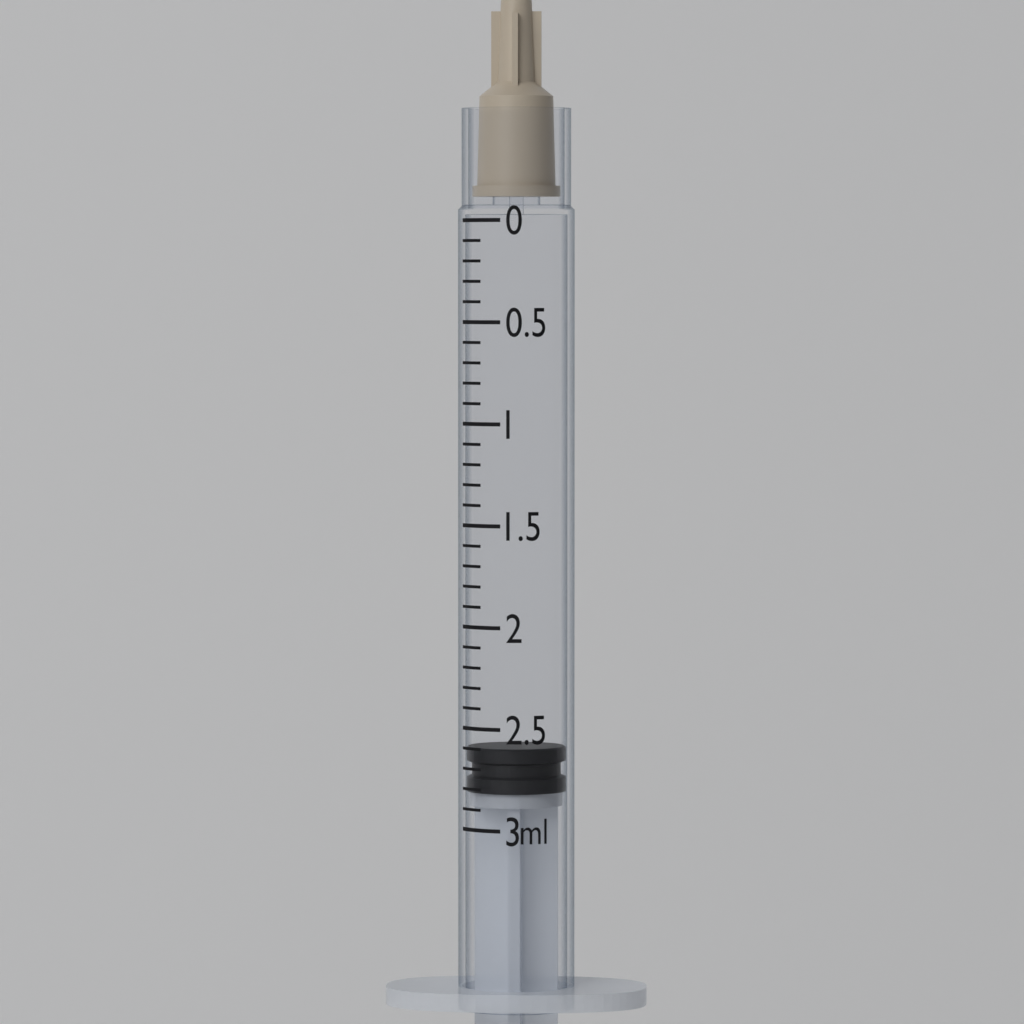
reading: 2.6 ml
